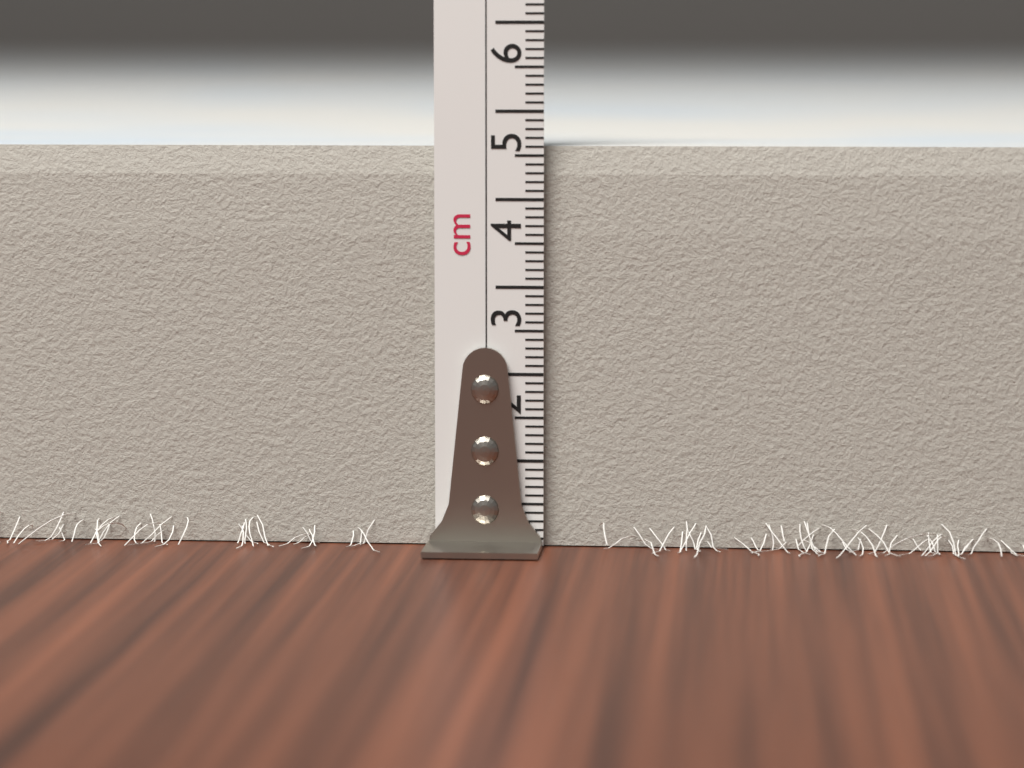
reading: 4.6 cm
